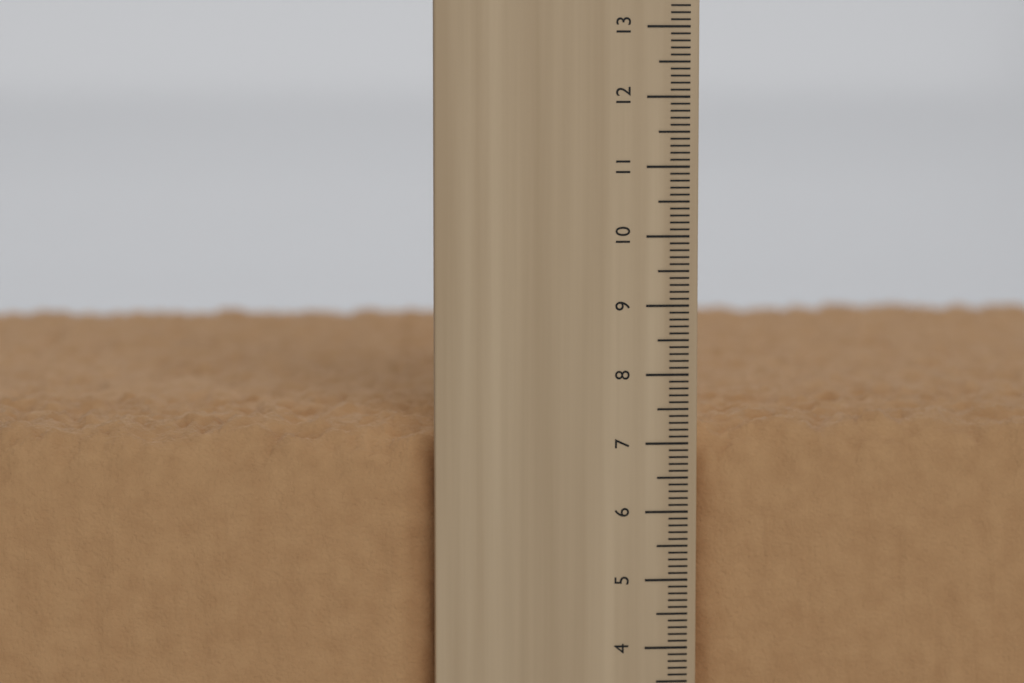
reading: 7.4 cm
